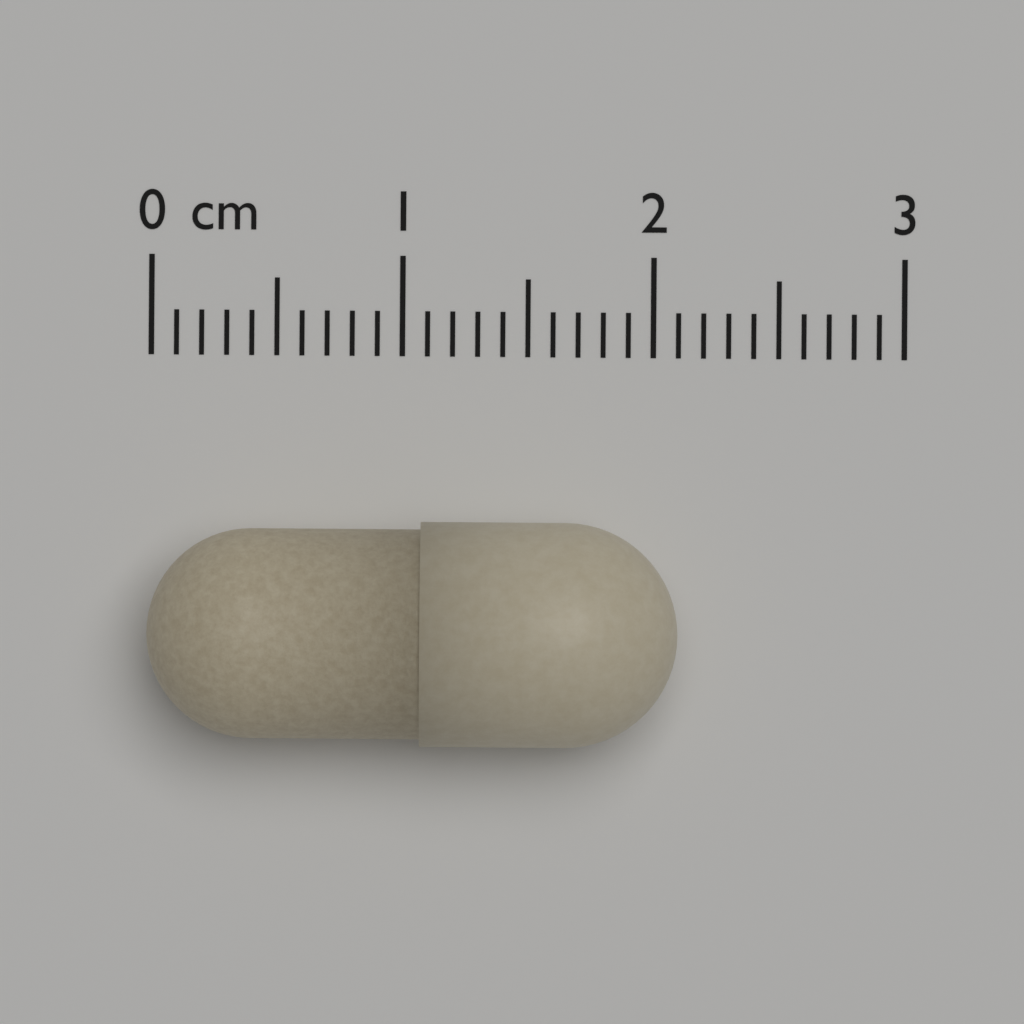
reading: 2.1 cm
